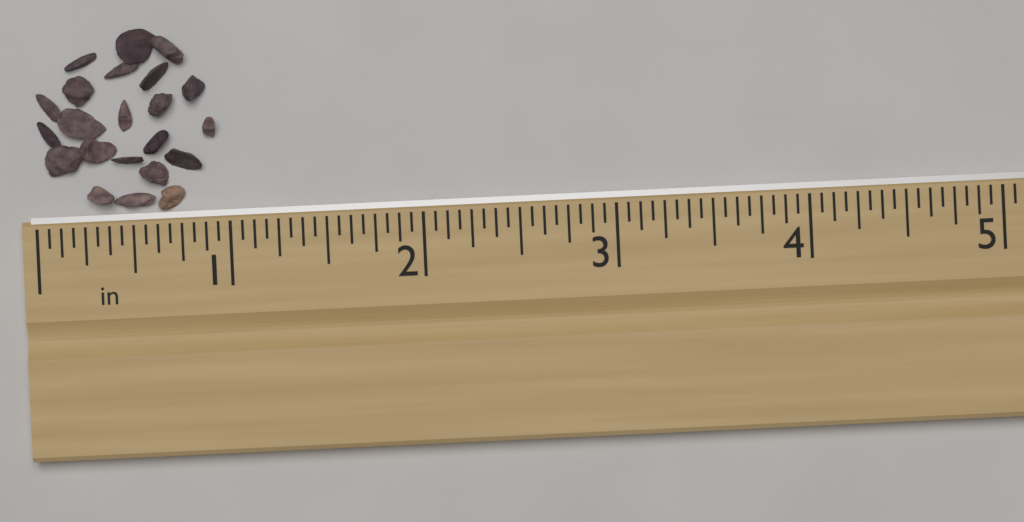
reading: 0.9375 in
